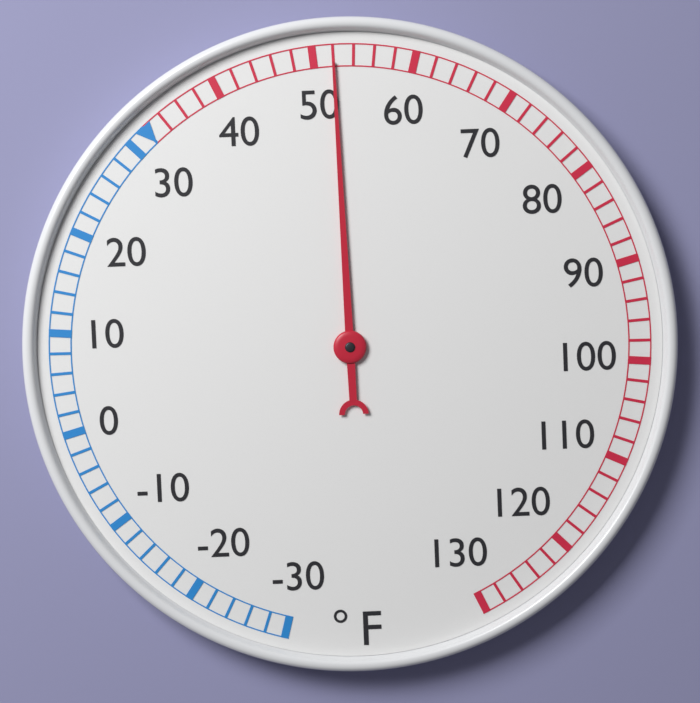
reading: 52 °F
